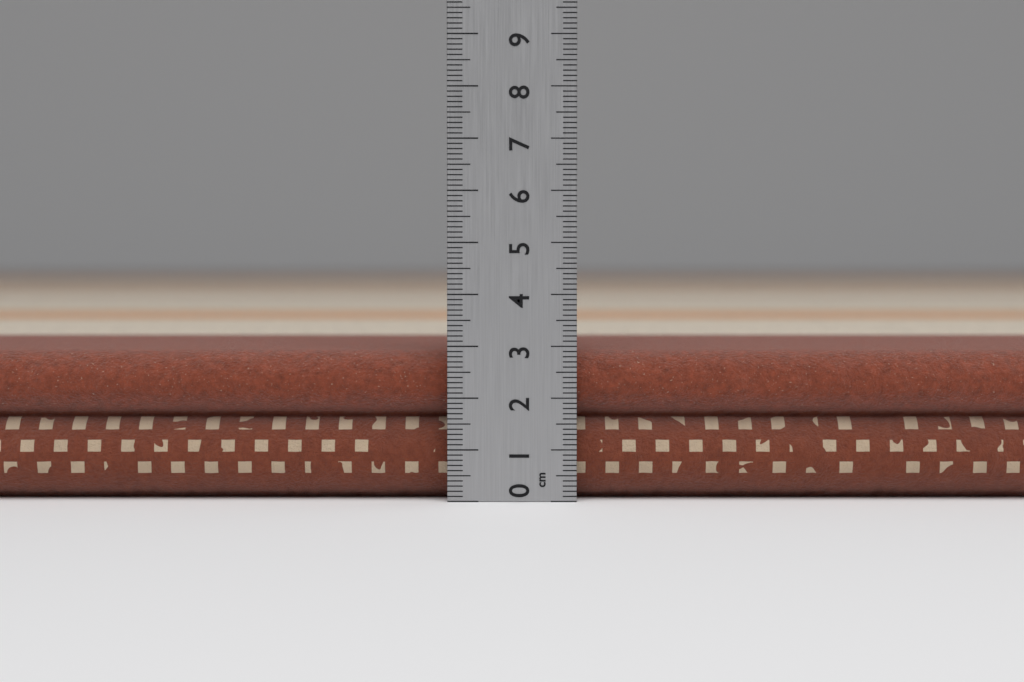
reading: 2.9 cm
